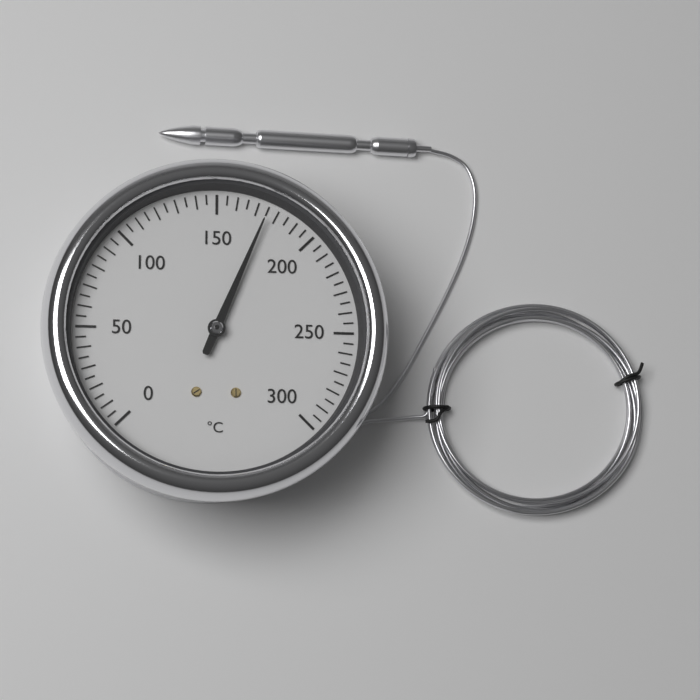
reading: 175 °C
